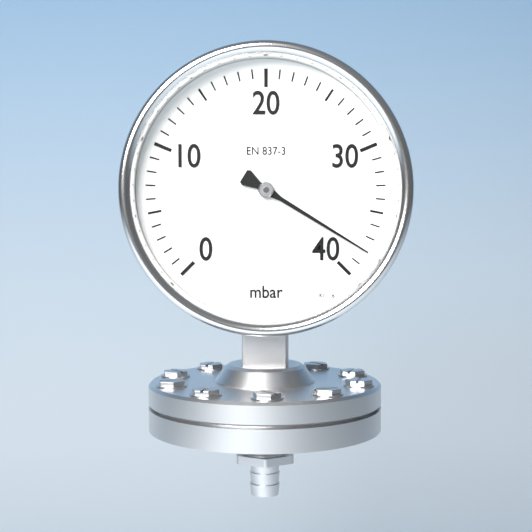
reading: 38 mbar
